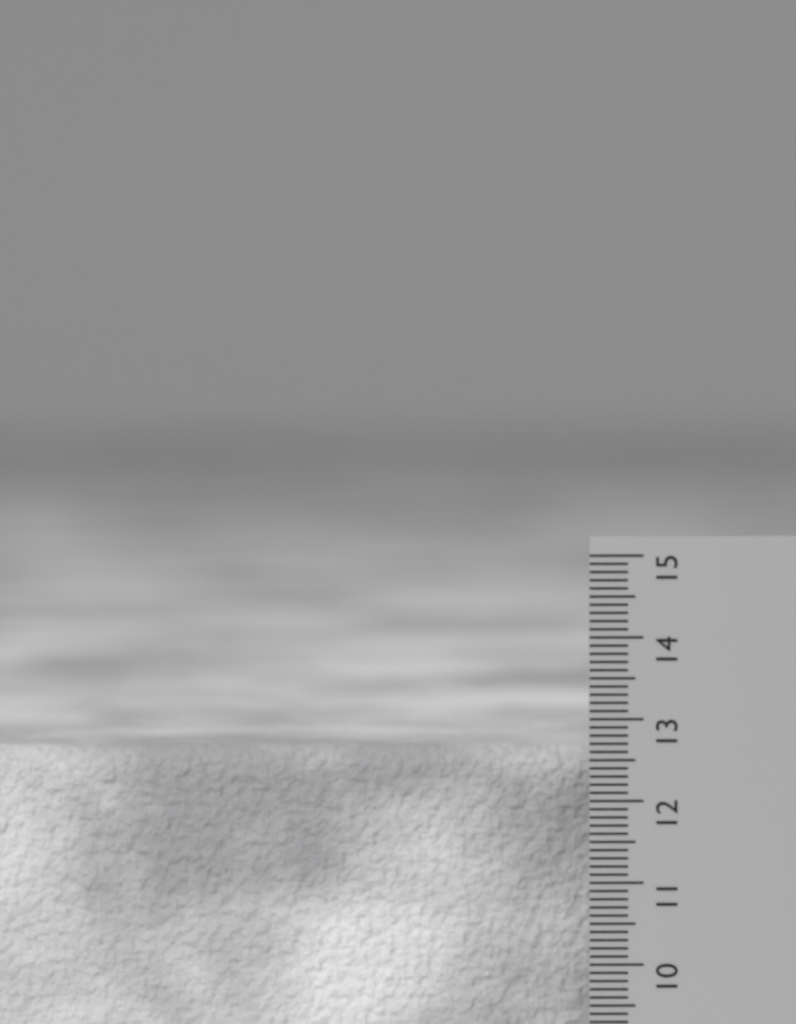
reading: 12.6 cm
